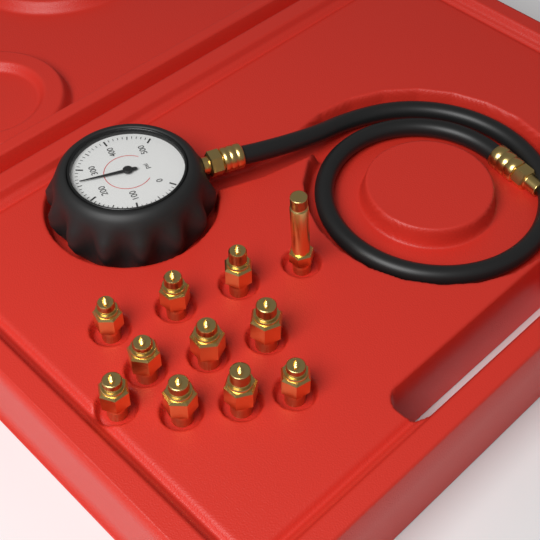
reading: 260 psi
